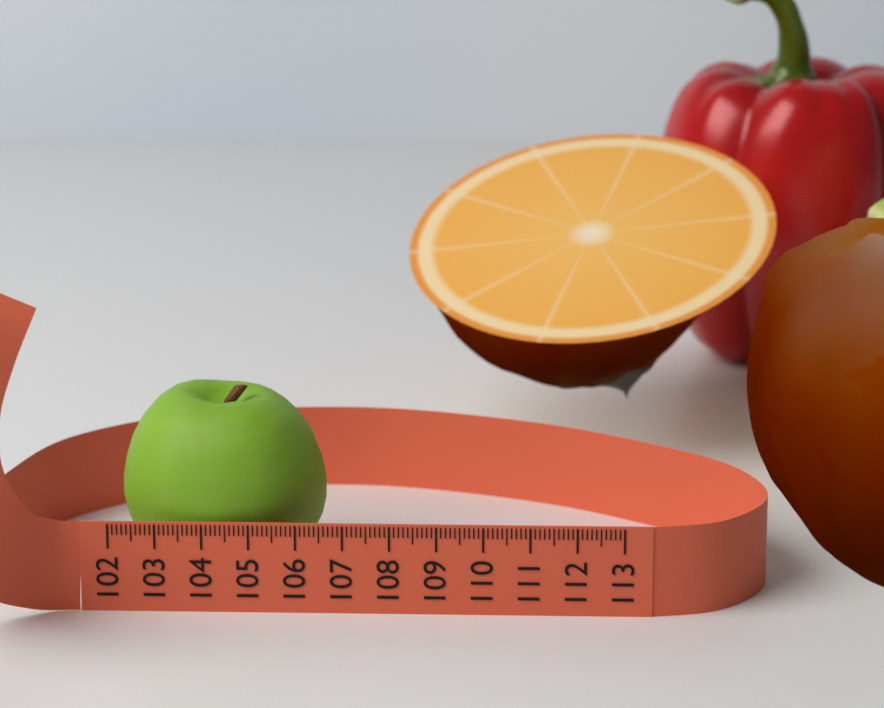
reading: 106.5 (no unit)
